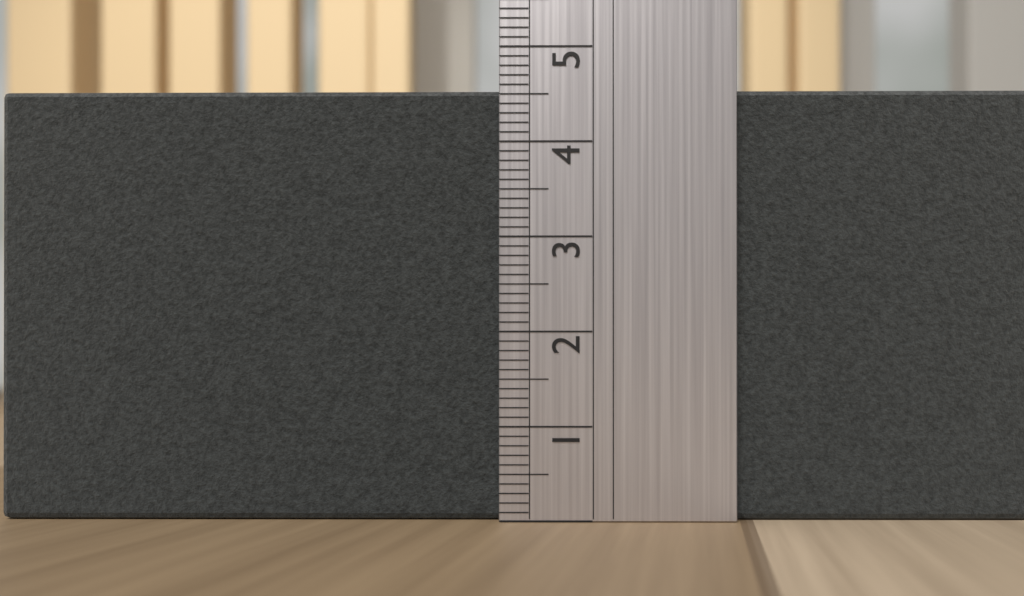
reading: 4.6 (no unit)
